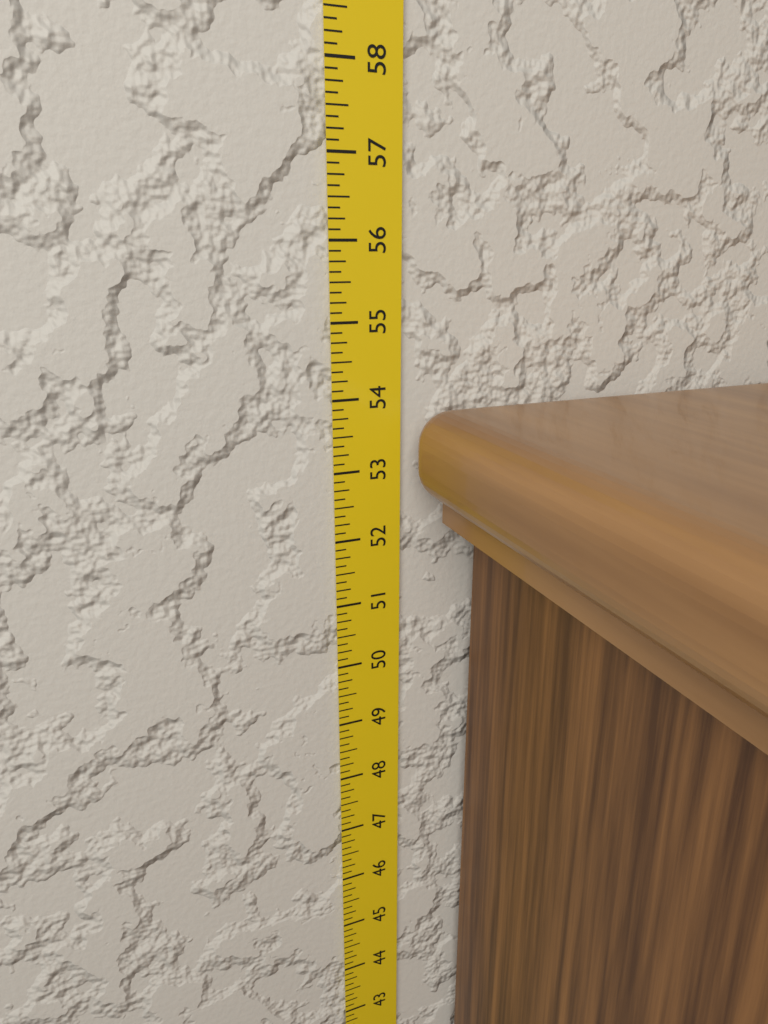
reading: 53.875 in
